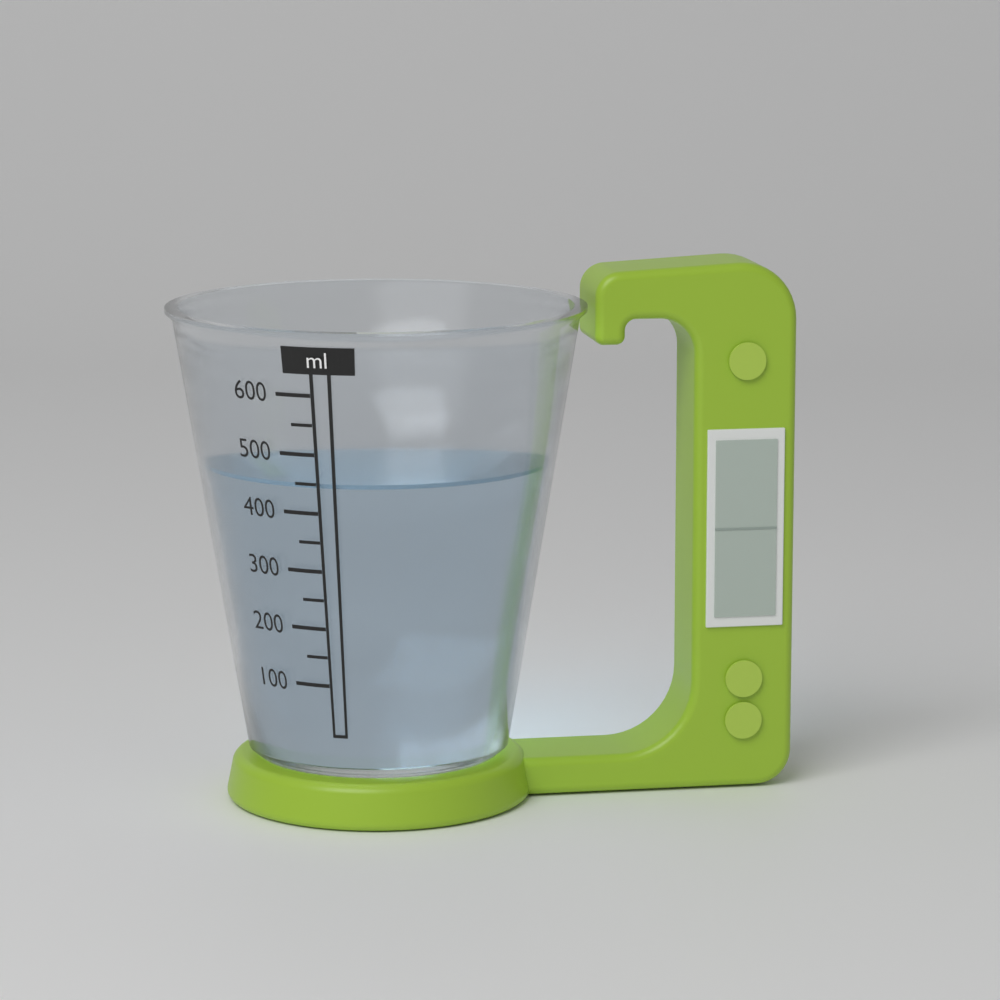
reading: 450 ml
